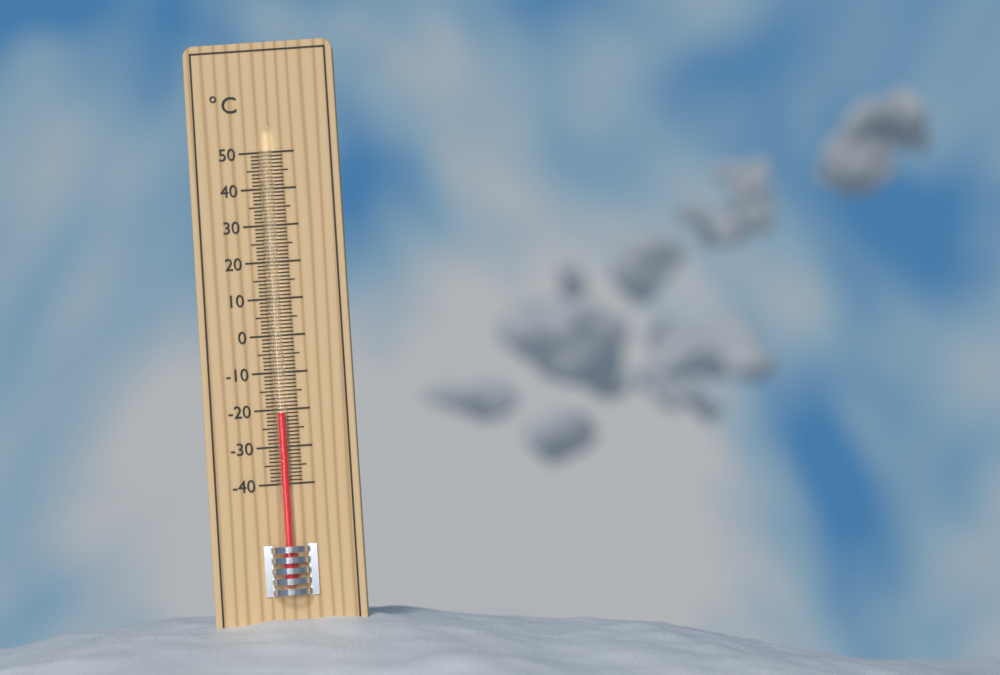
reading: -21 °C
